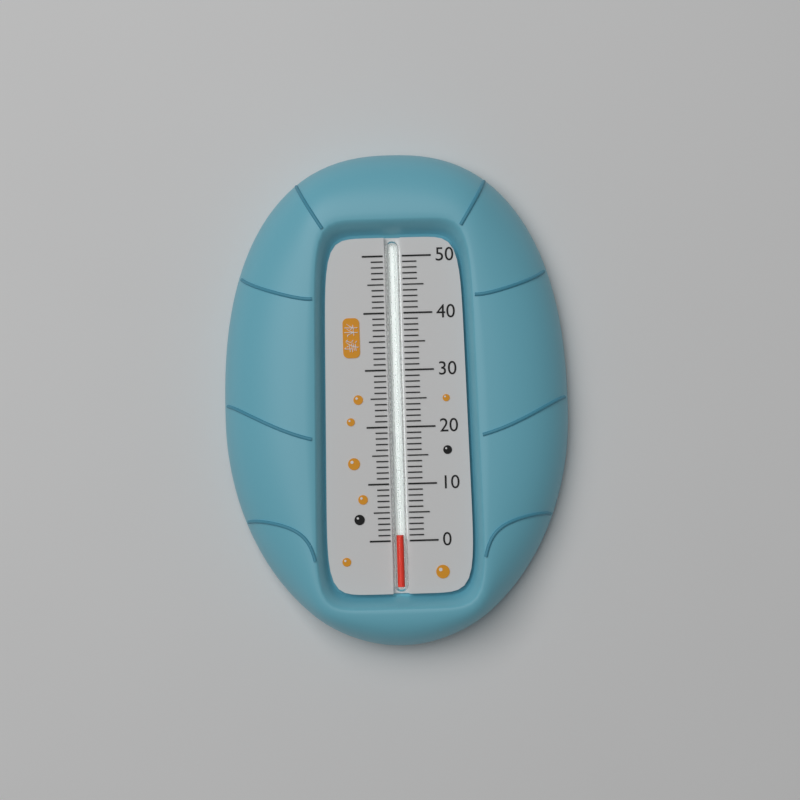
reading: 1 (no unit)
